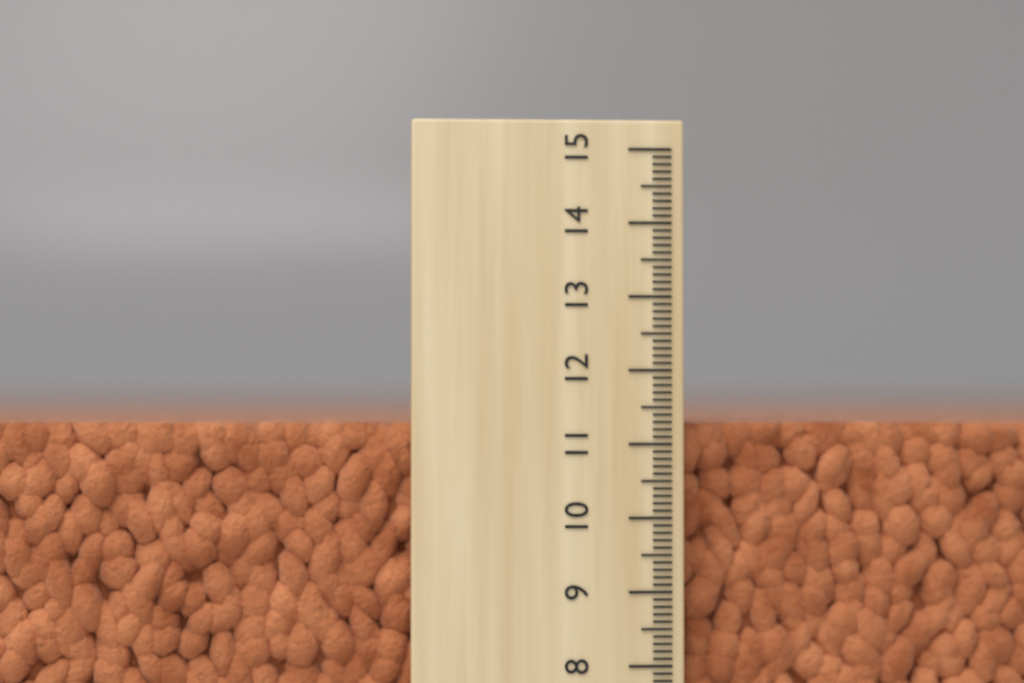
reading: 11.3 (no unit)
